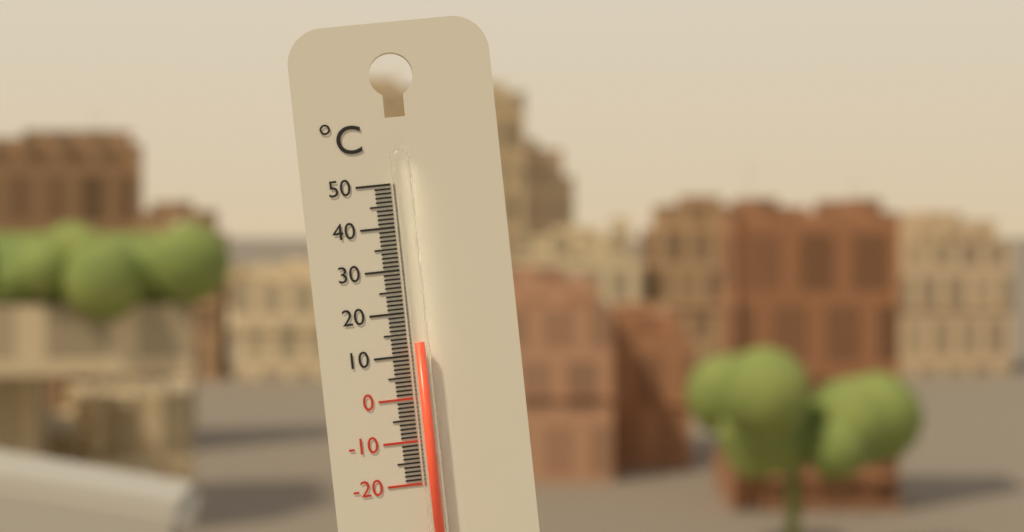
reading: 13 °C
